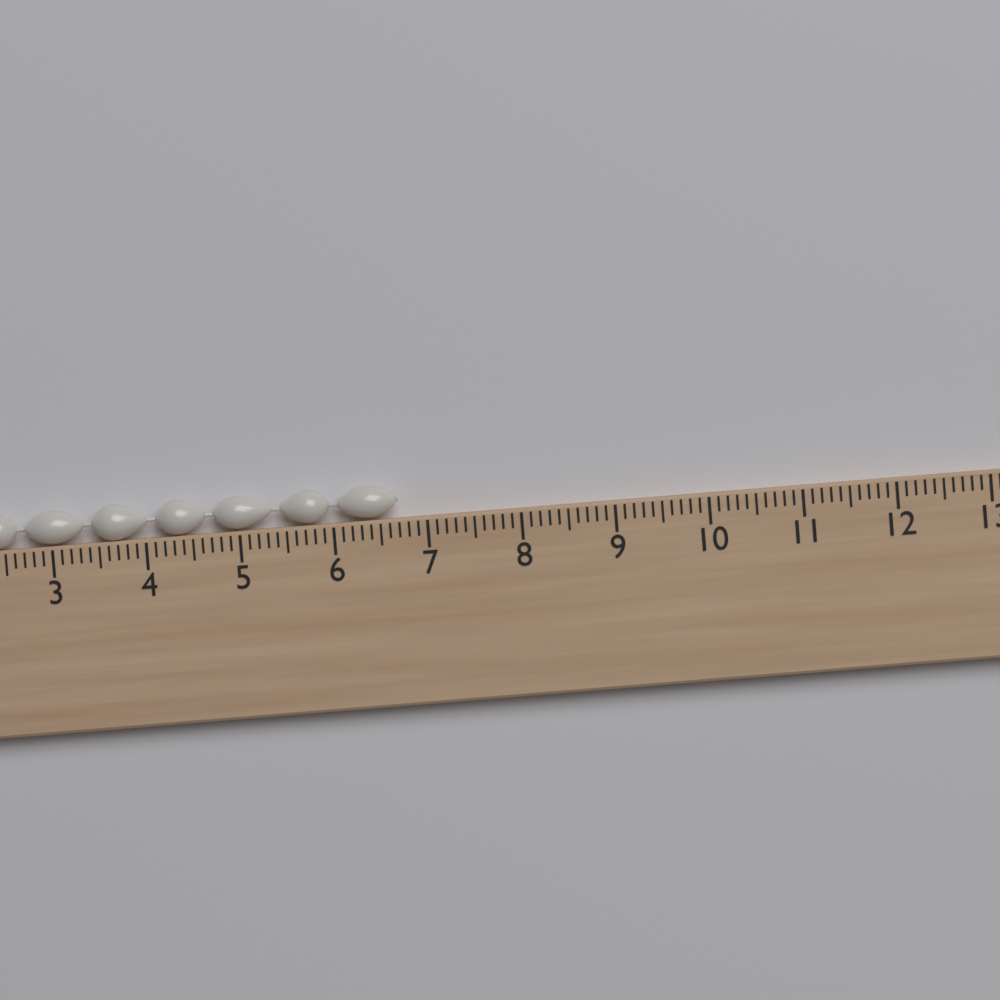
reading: 6.7 cm
